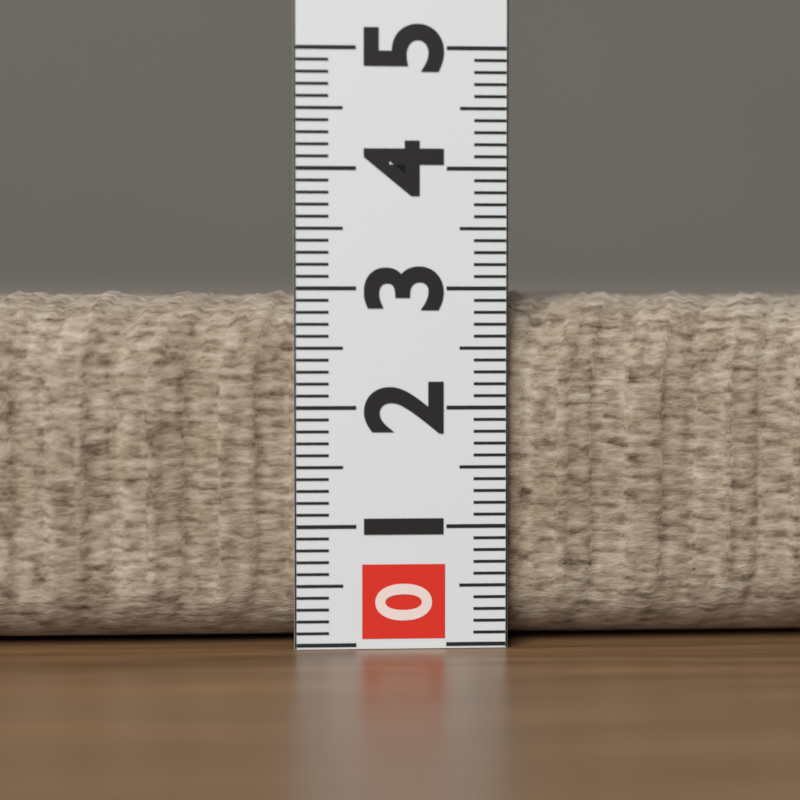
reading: 3.0 (no unit)
